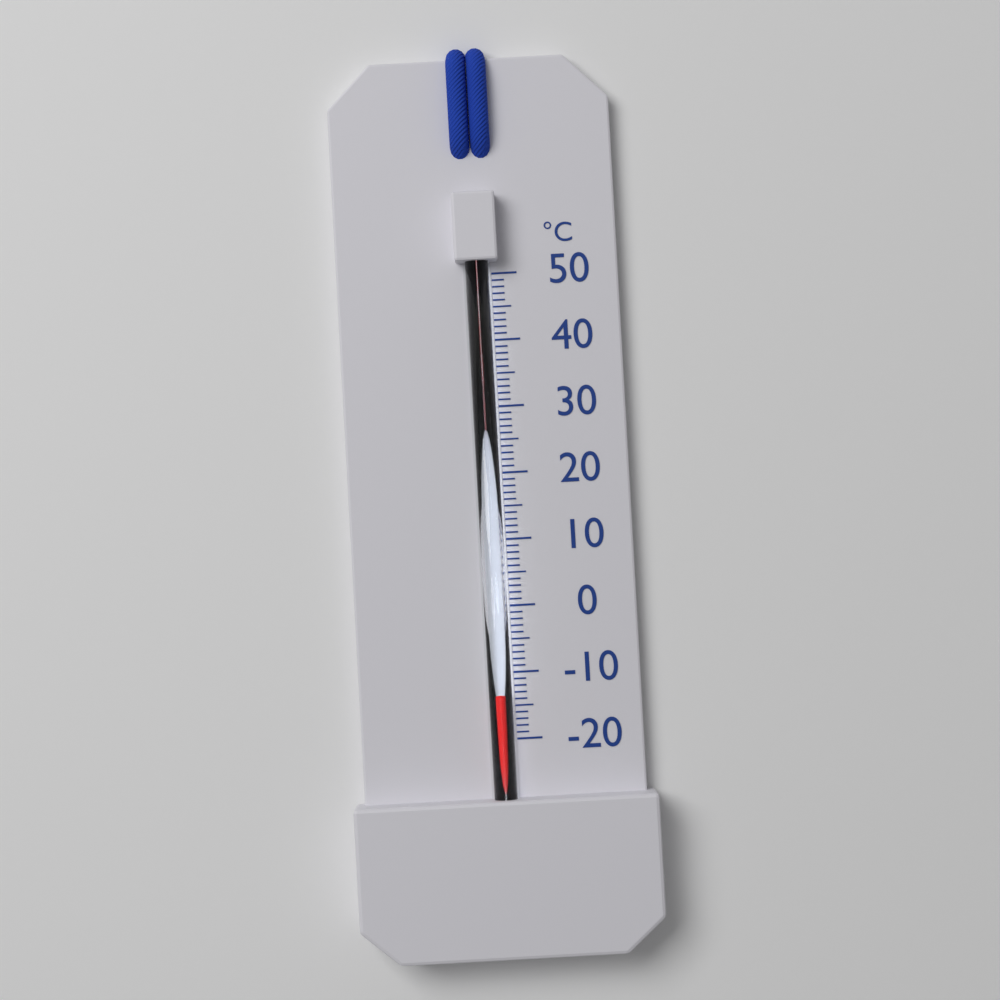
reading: -13 °C
